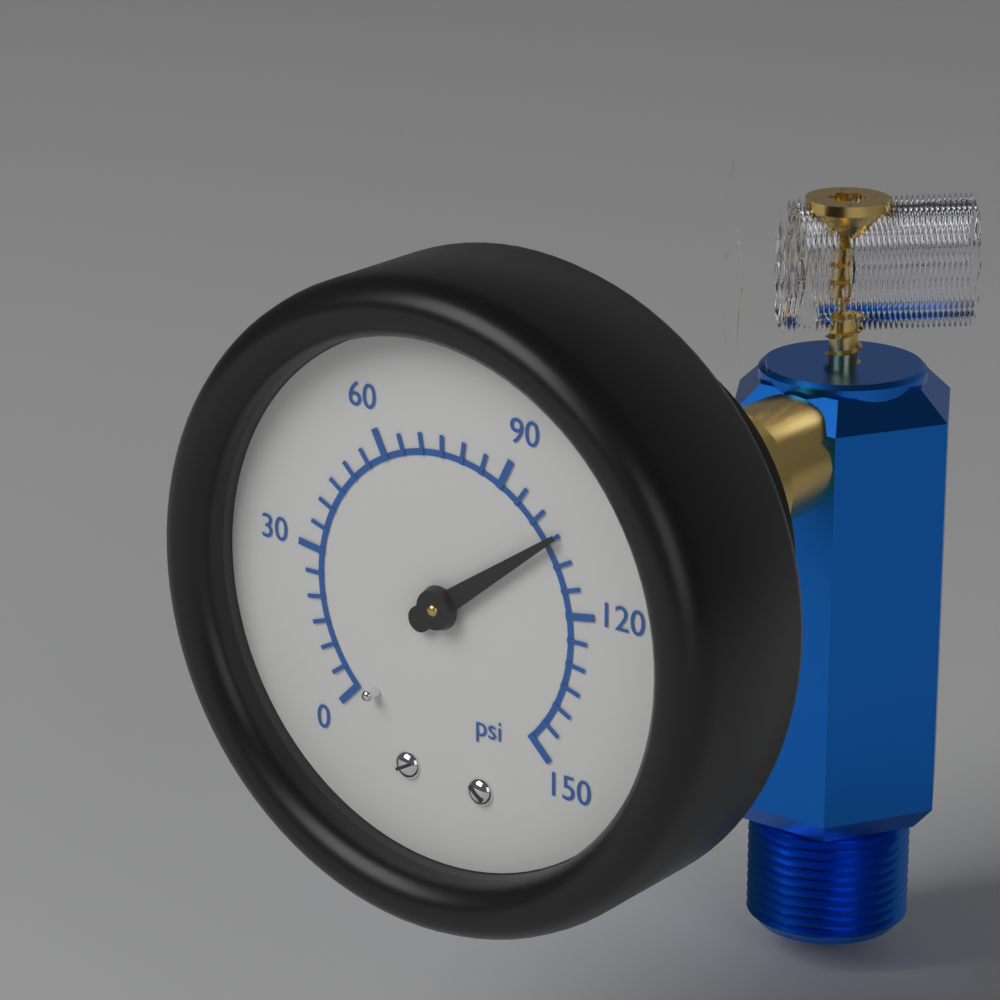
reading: 105 psi
